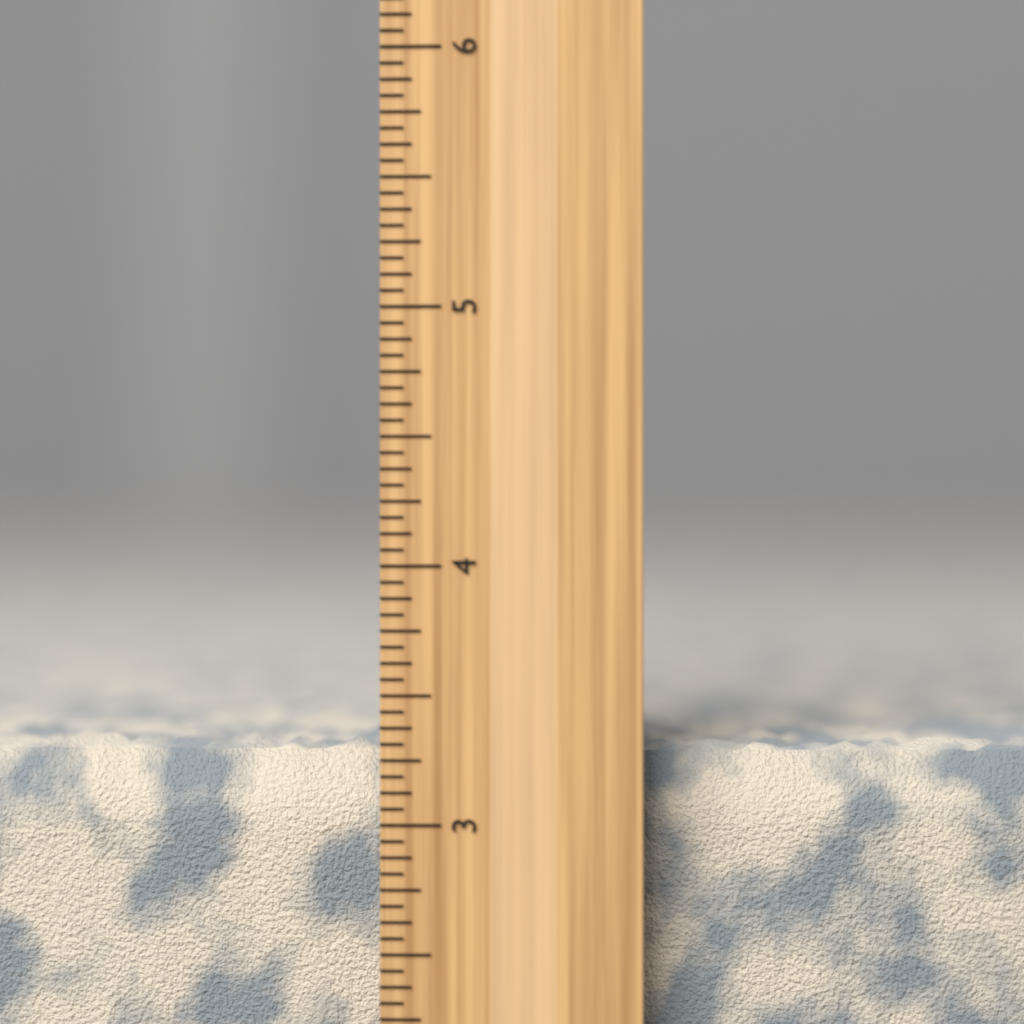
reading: 3.3125 inch
